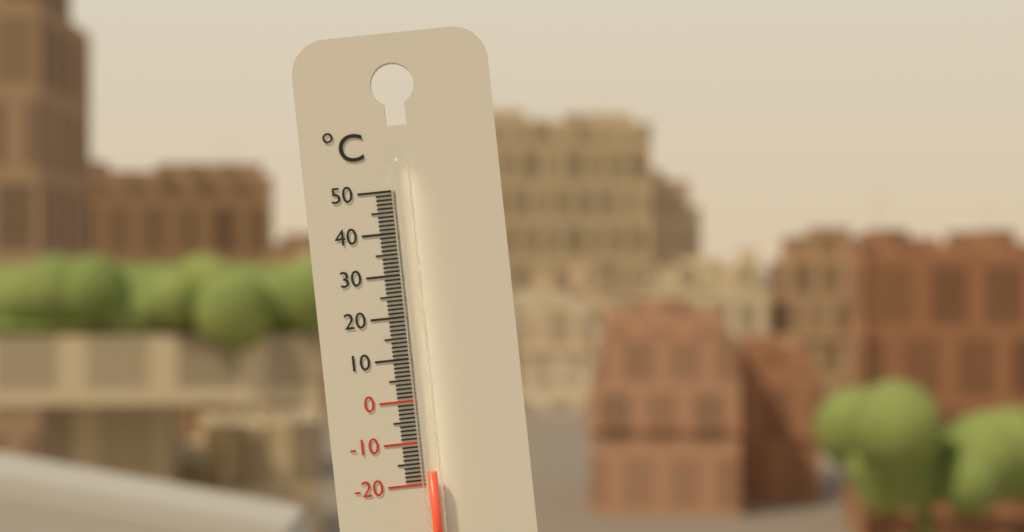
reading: -17 °C
